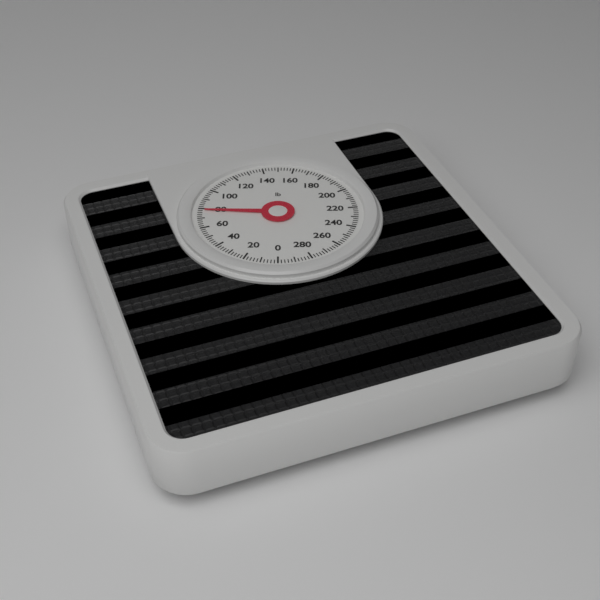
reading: 78 lb
